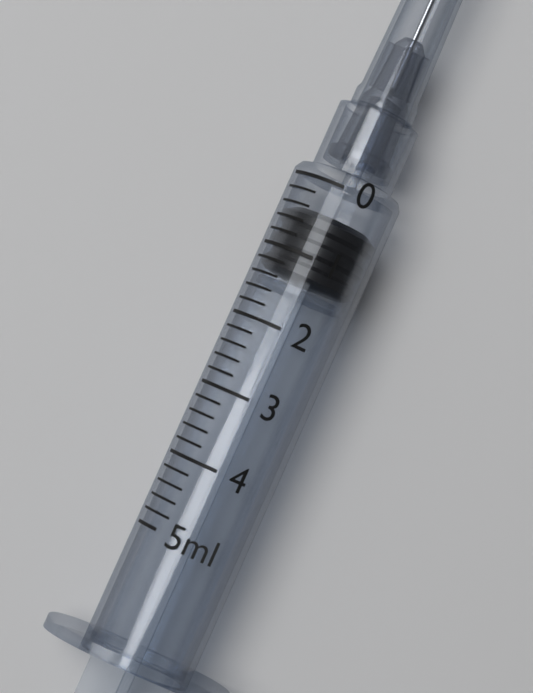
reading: 0.4 ml
